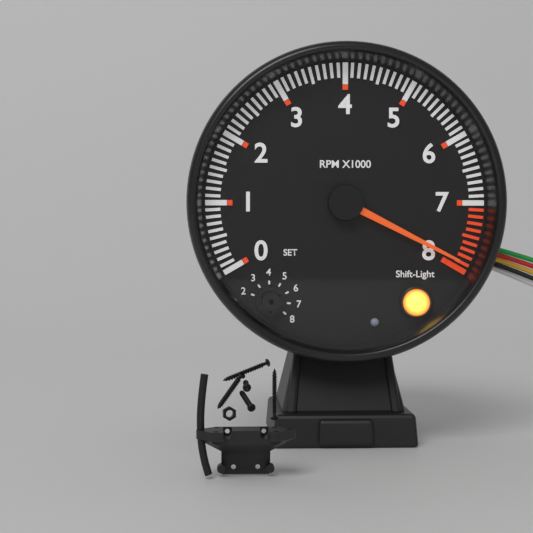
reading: 7900 RPM
